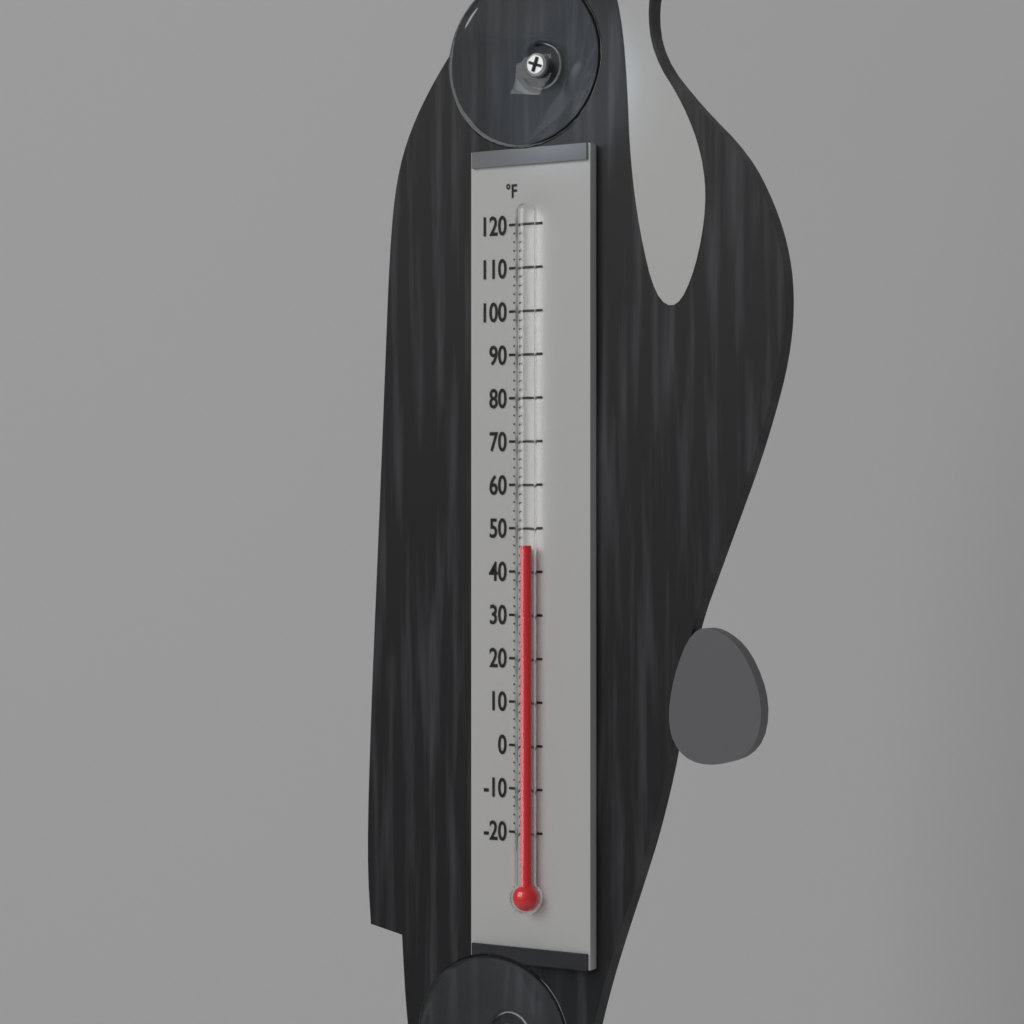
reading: 46 °F
